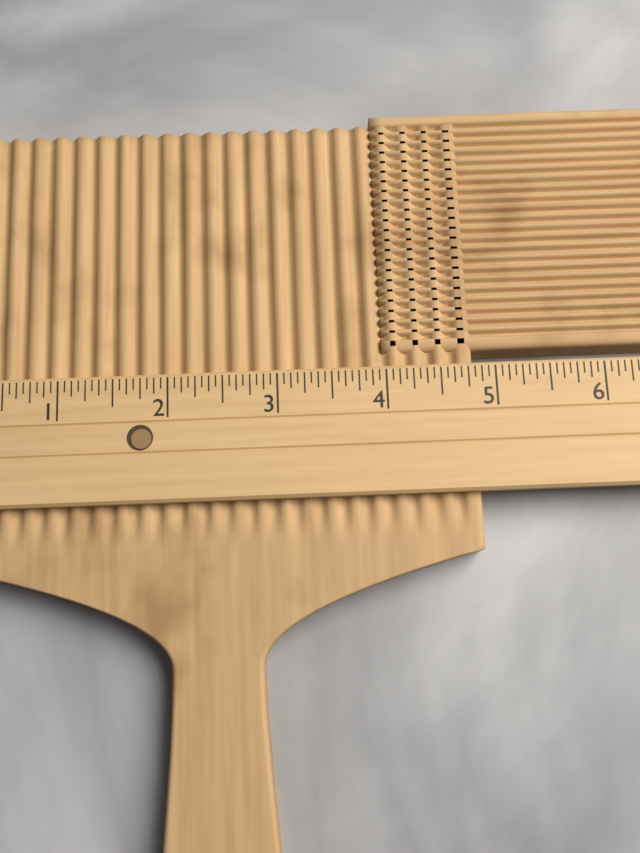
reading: 4.8125 (no unit)
